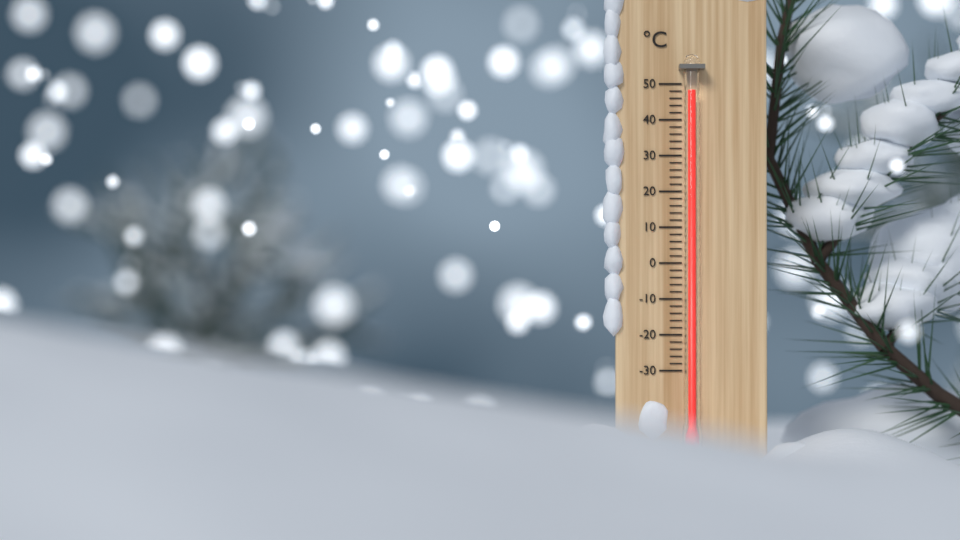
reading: 48 °C
